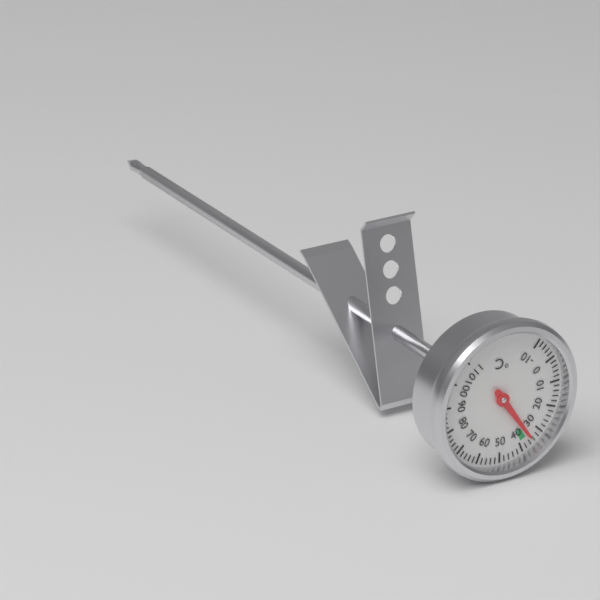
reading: 35 °C
